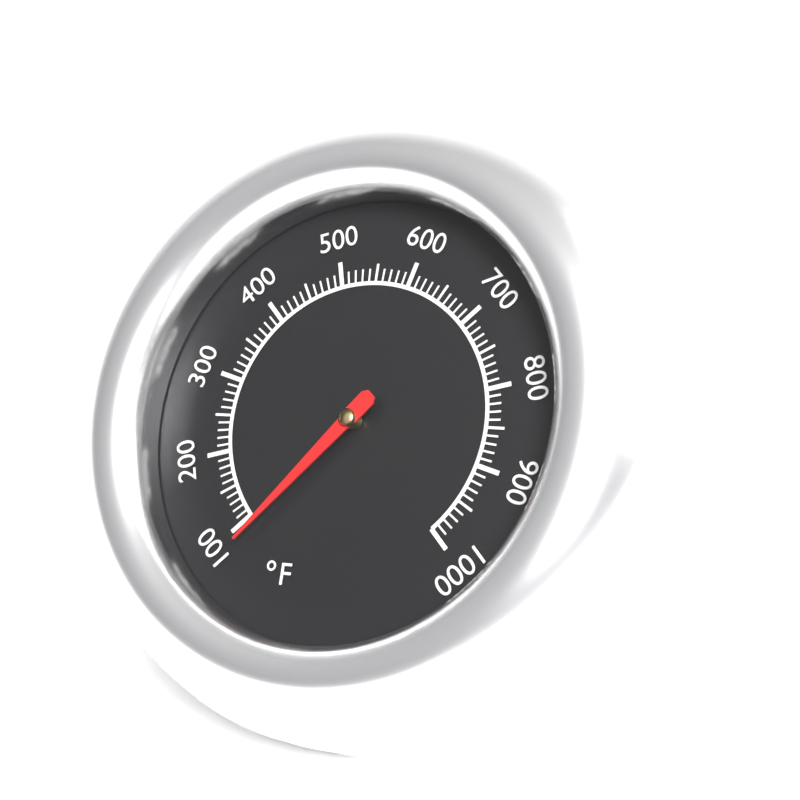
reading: 85 °F
